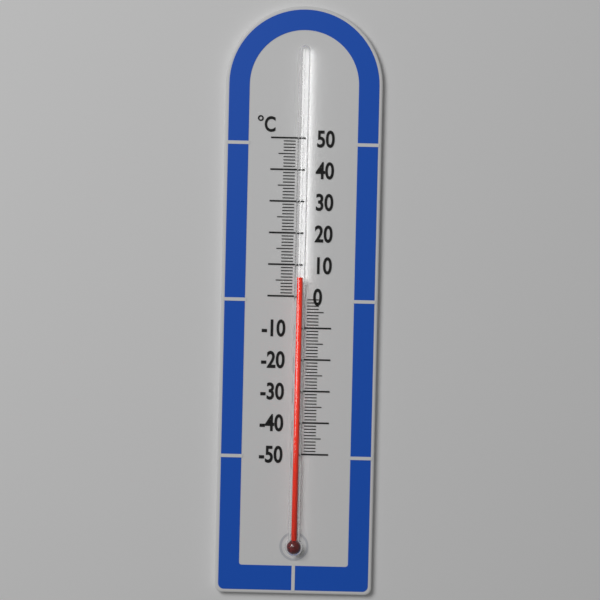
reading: 6 °C
